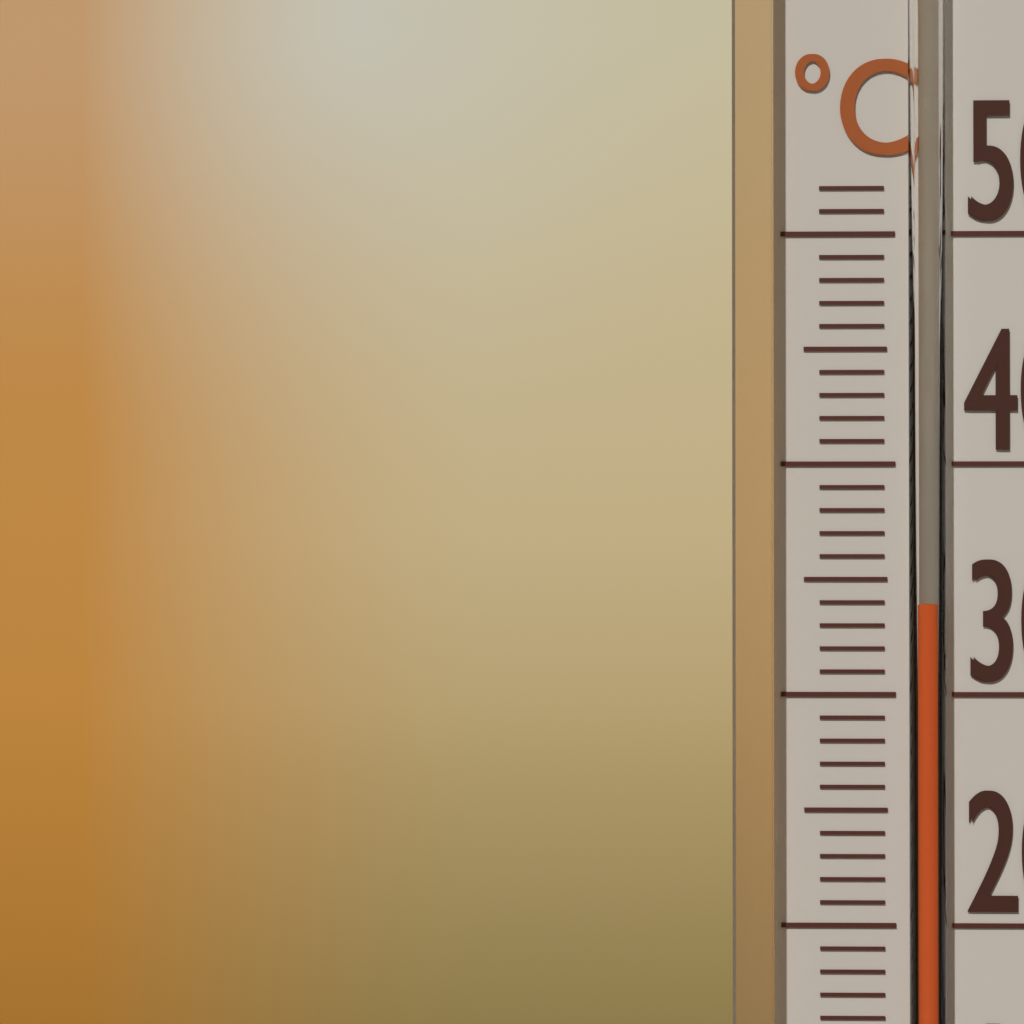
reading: 34 °C
